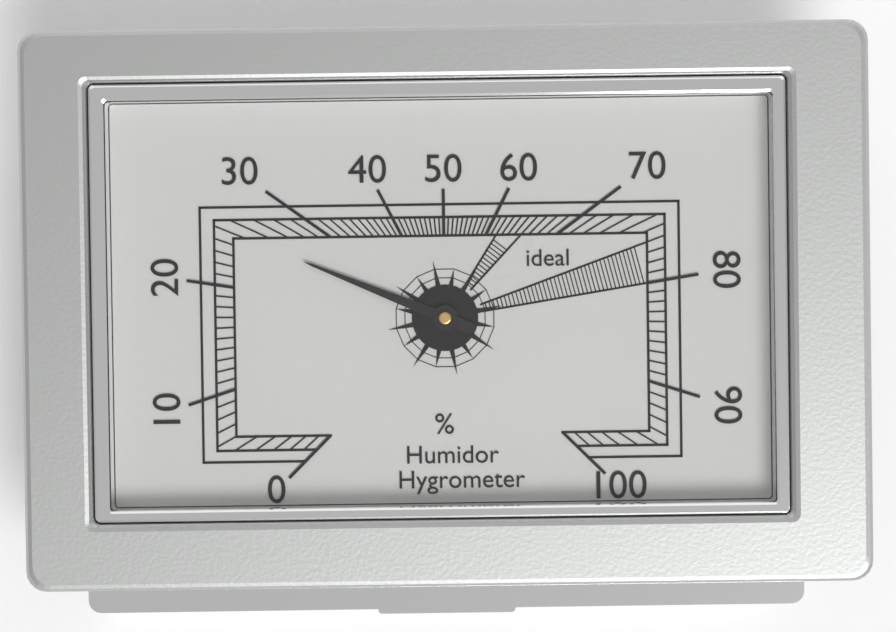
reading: 25 %
